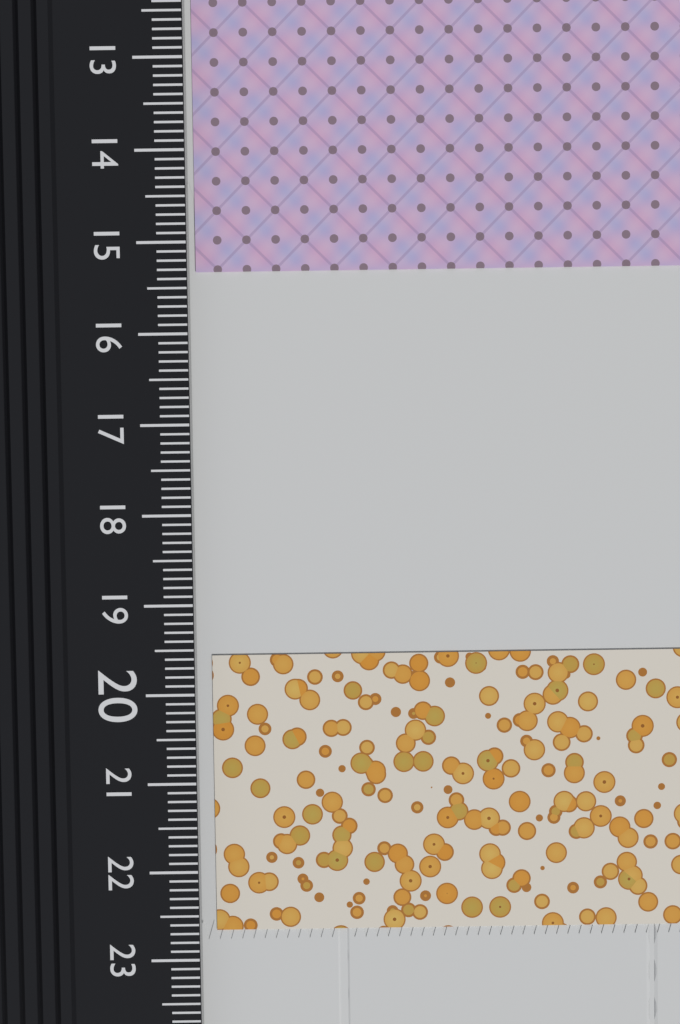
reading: 15.3 cm
